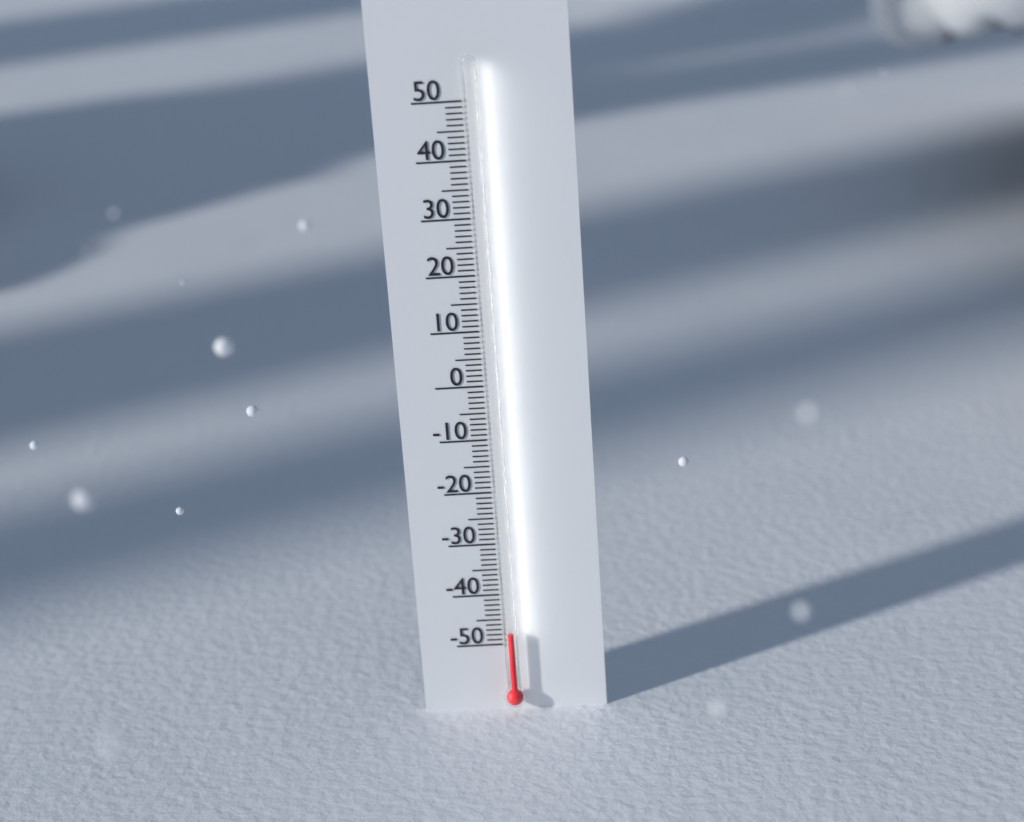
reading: -47 (no unit)
